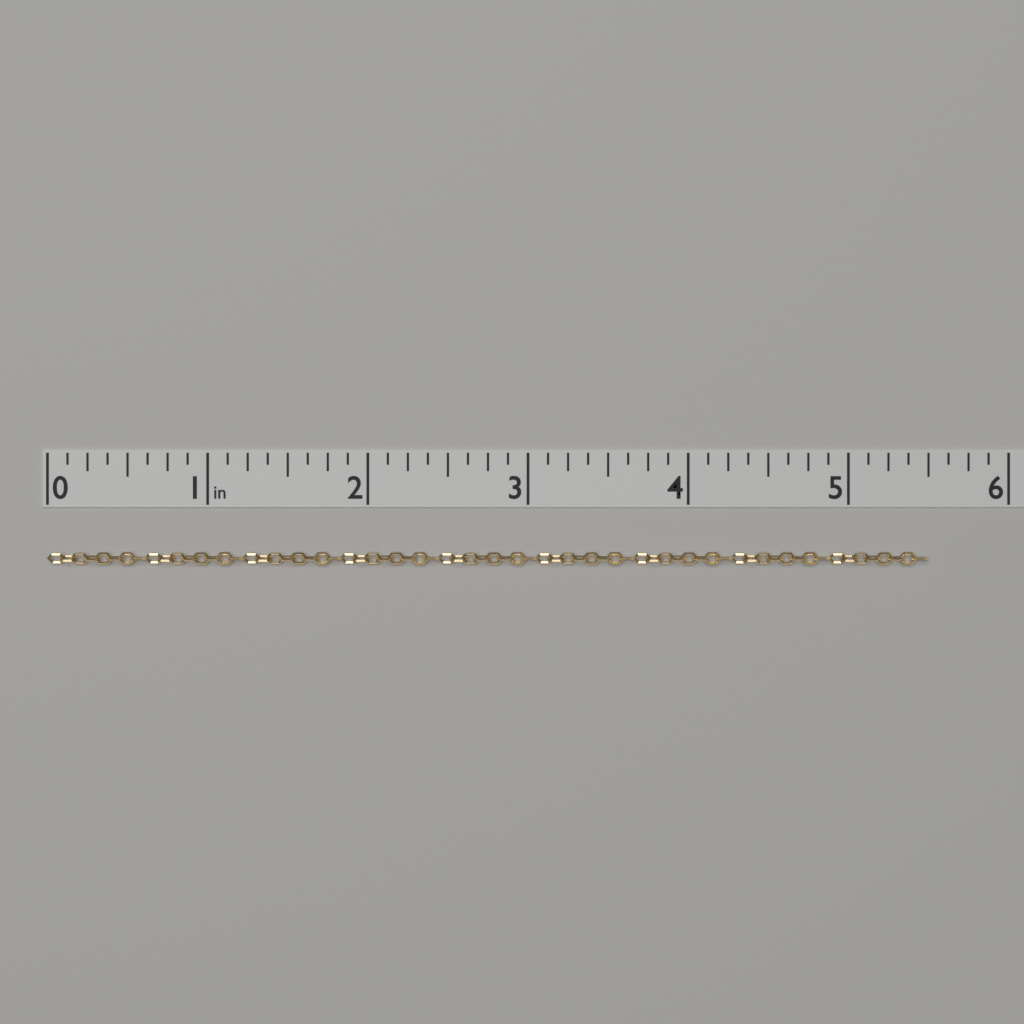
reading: 5.500 in
